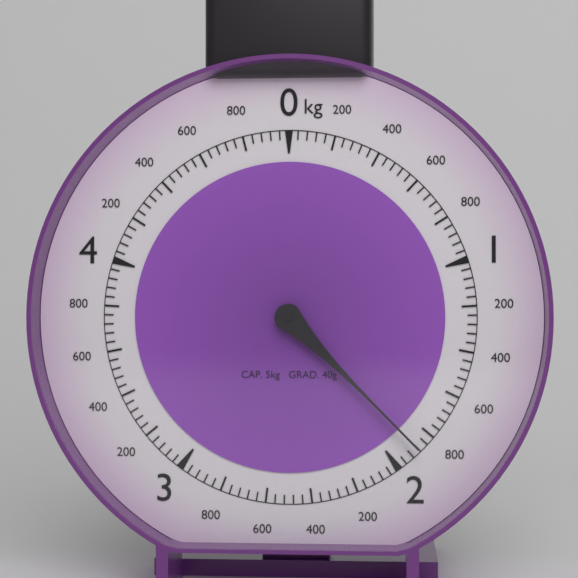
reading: 1.88 kg
